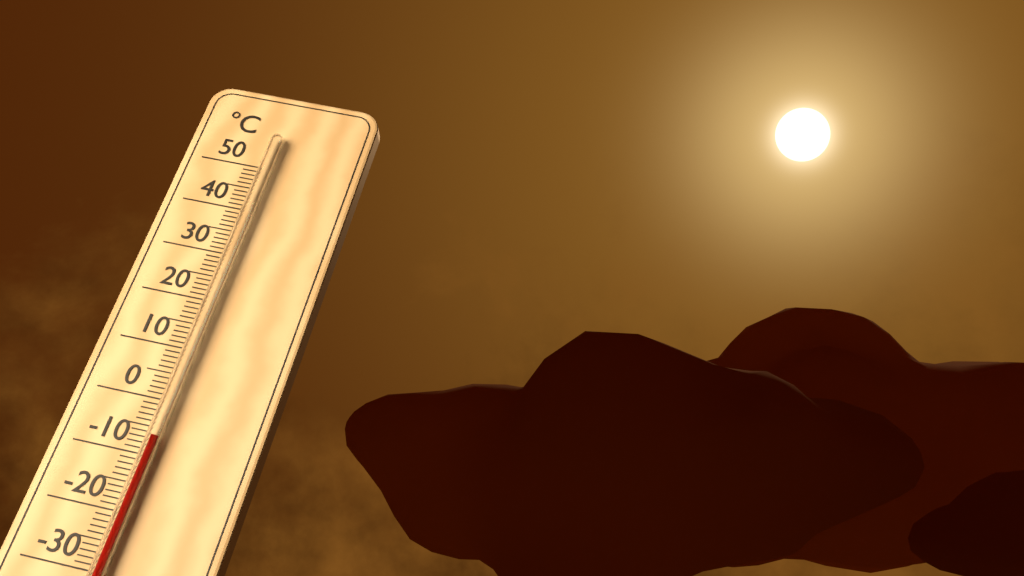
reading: -7 °C
